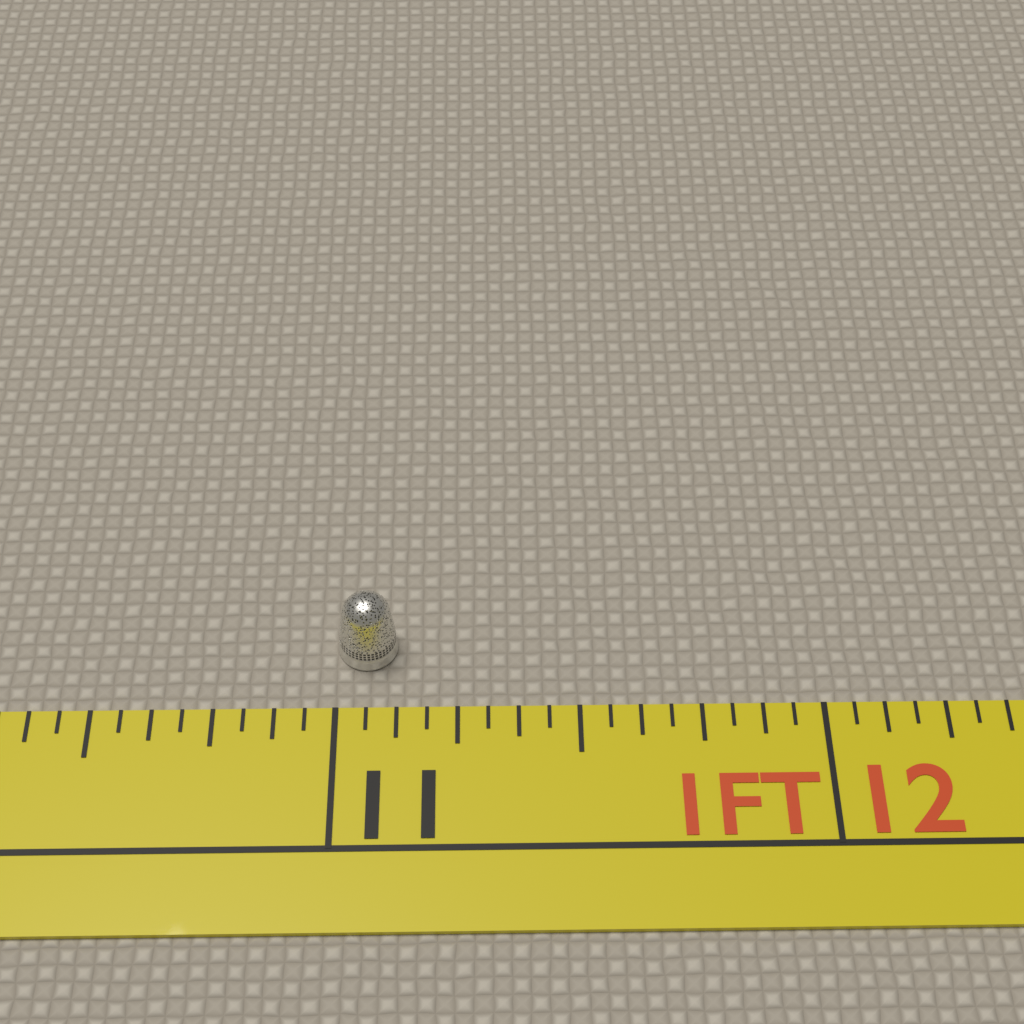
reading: 11.1250 in
